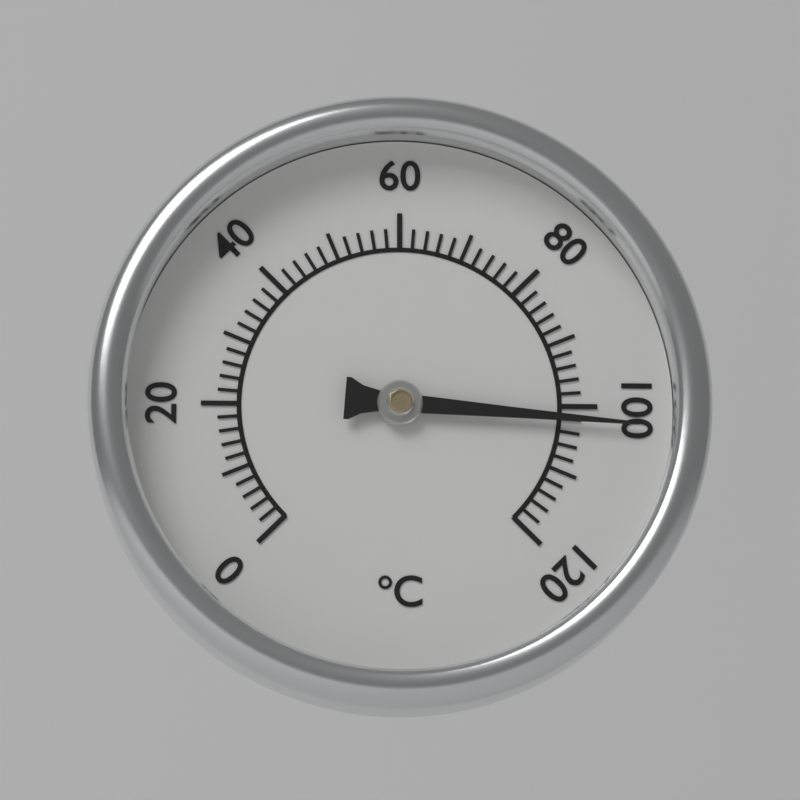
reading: 102 °C
